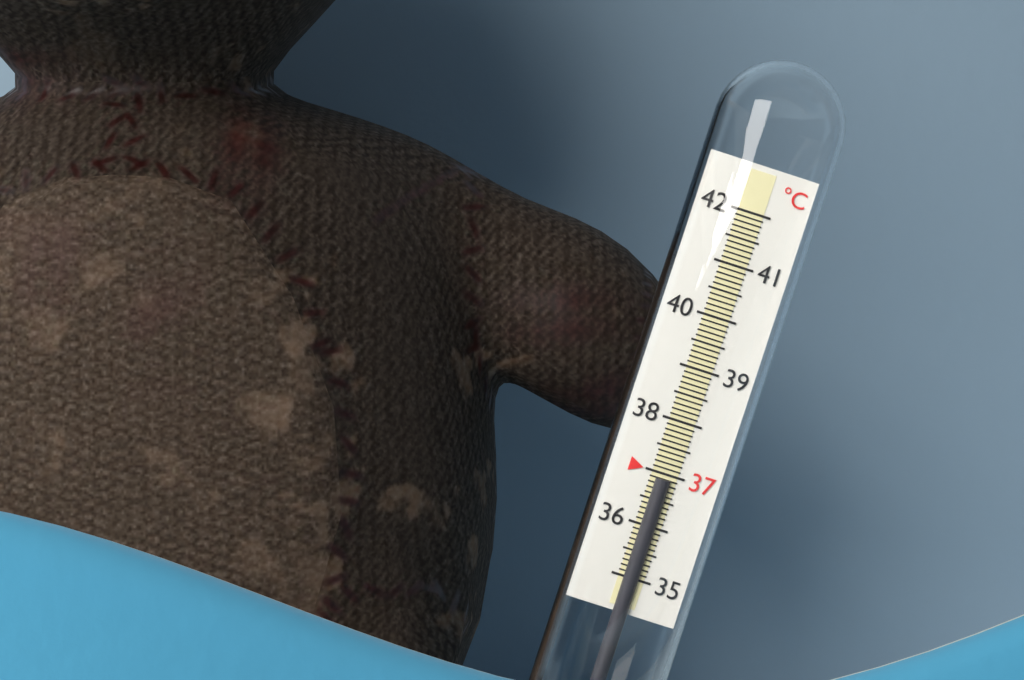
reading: 36.9 °C
